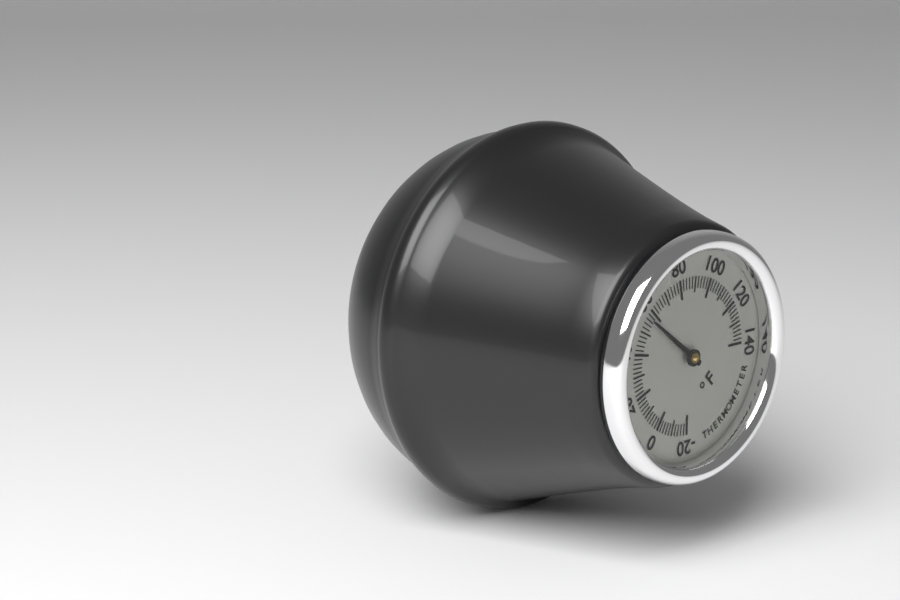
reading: 56 °F
